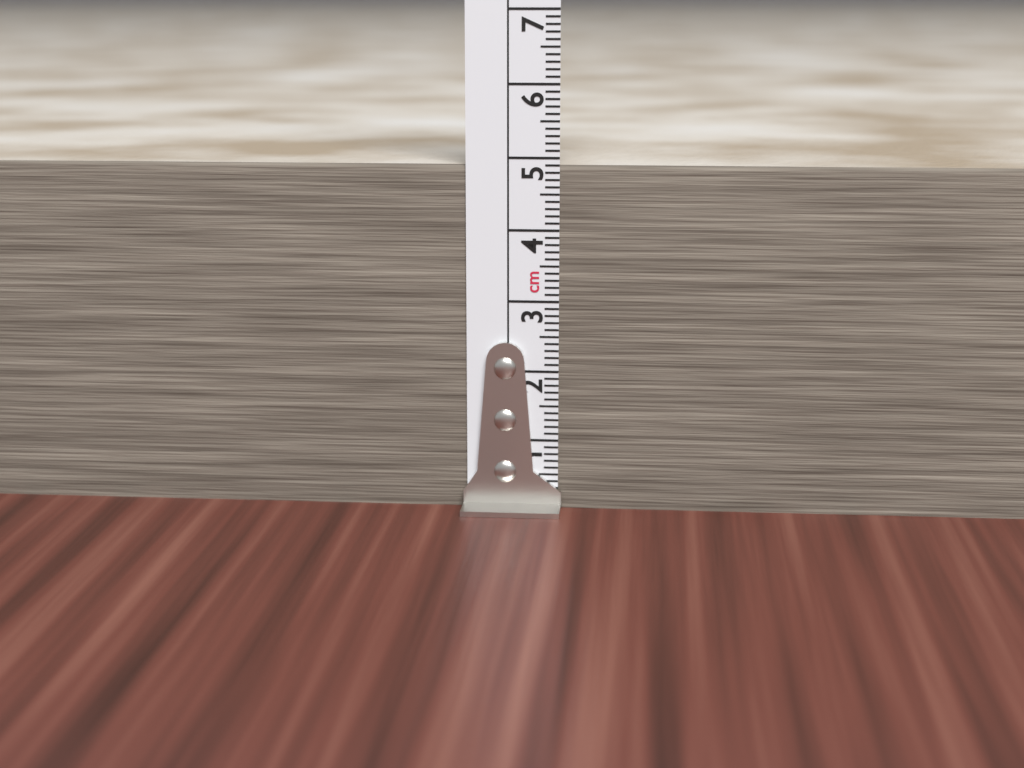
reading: 4.9 cm
